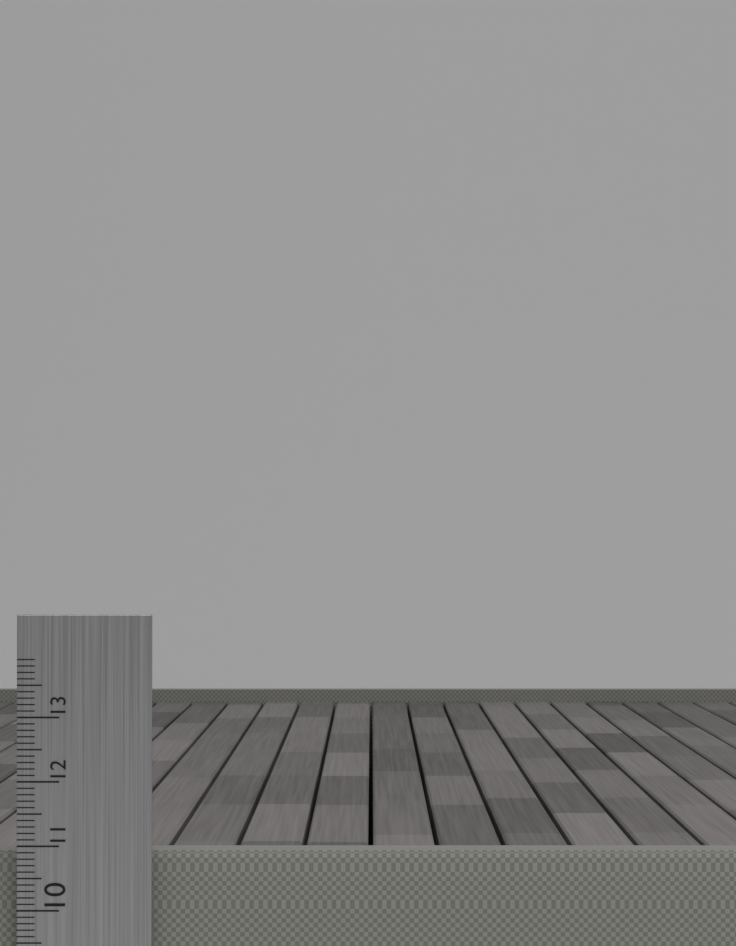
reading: 10.9 cm
